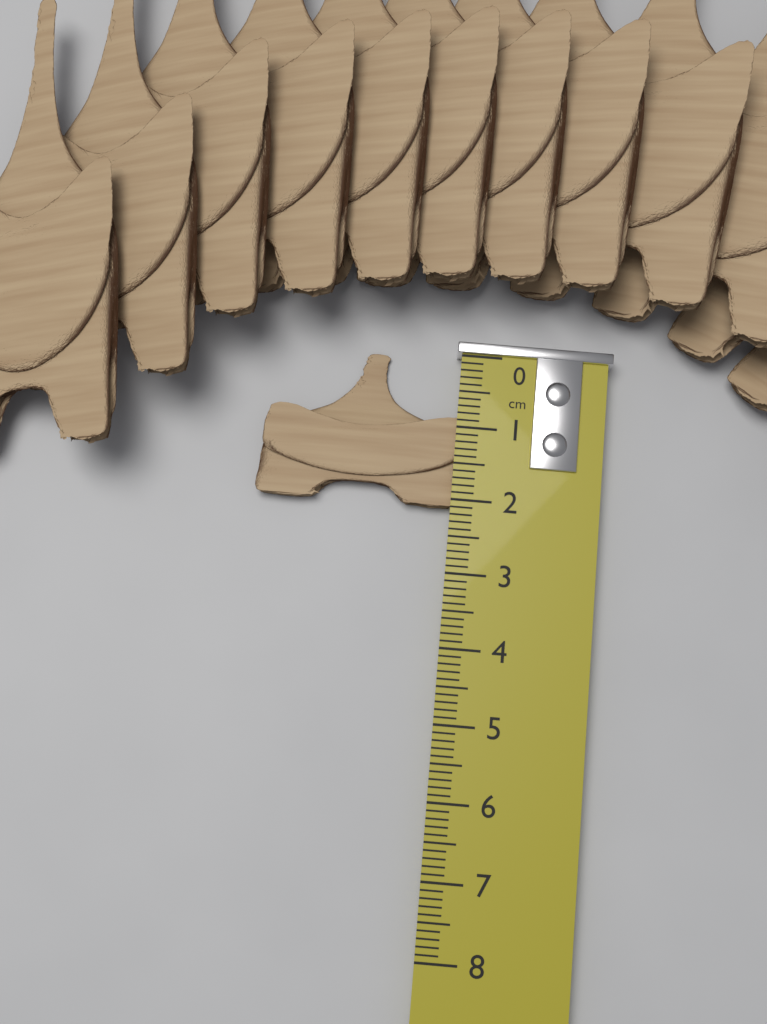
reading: 2.1 cm
